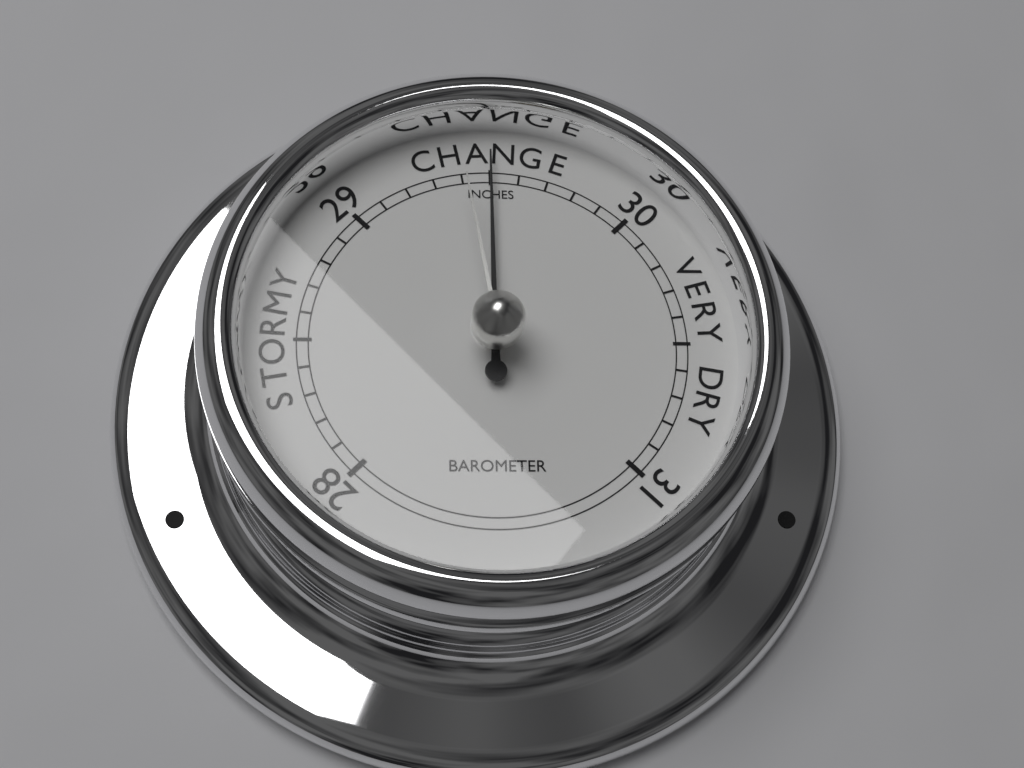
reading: 29.5 inHg
